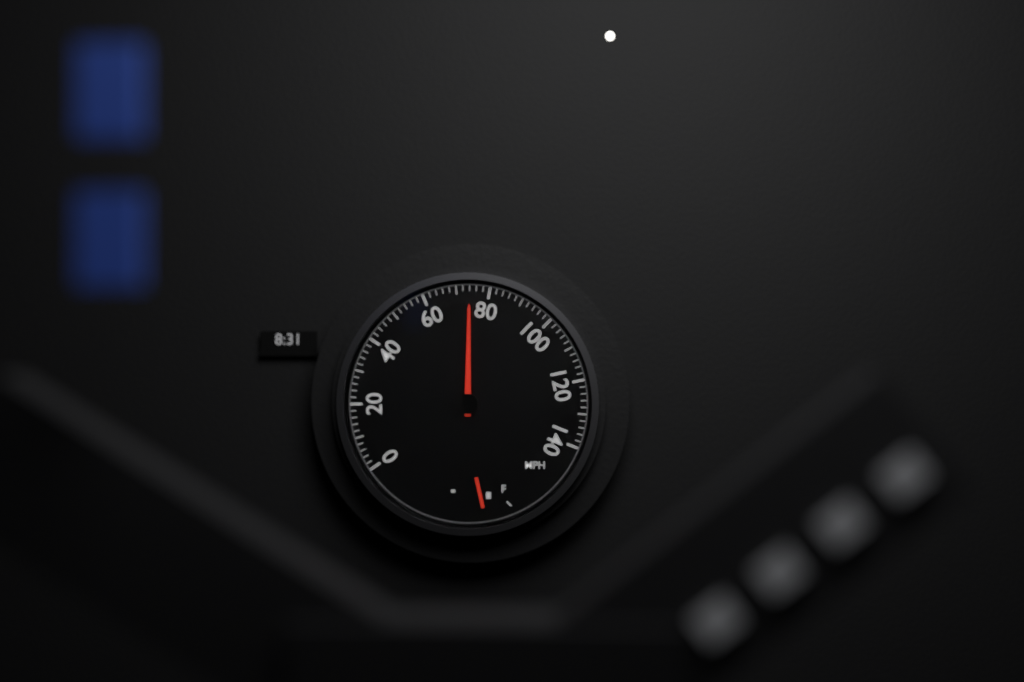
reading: 74 mph
